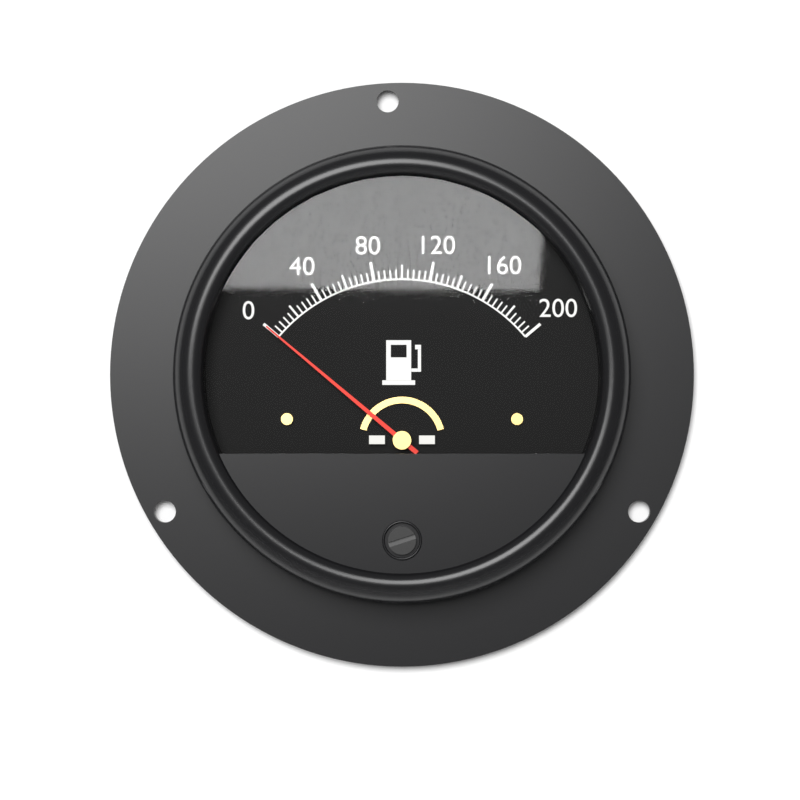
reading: 0 (no unit)
